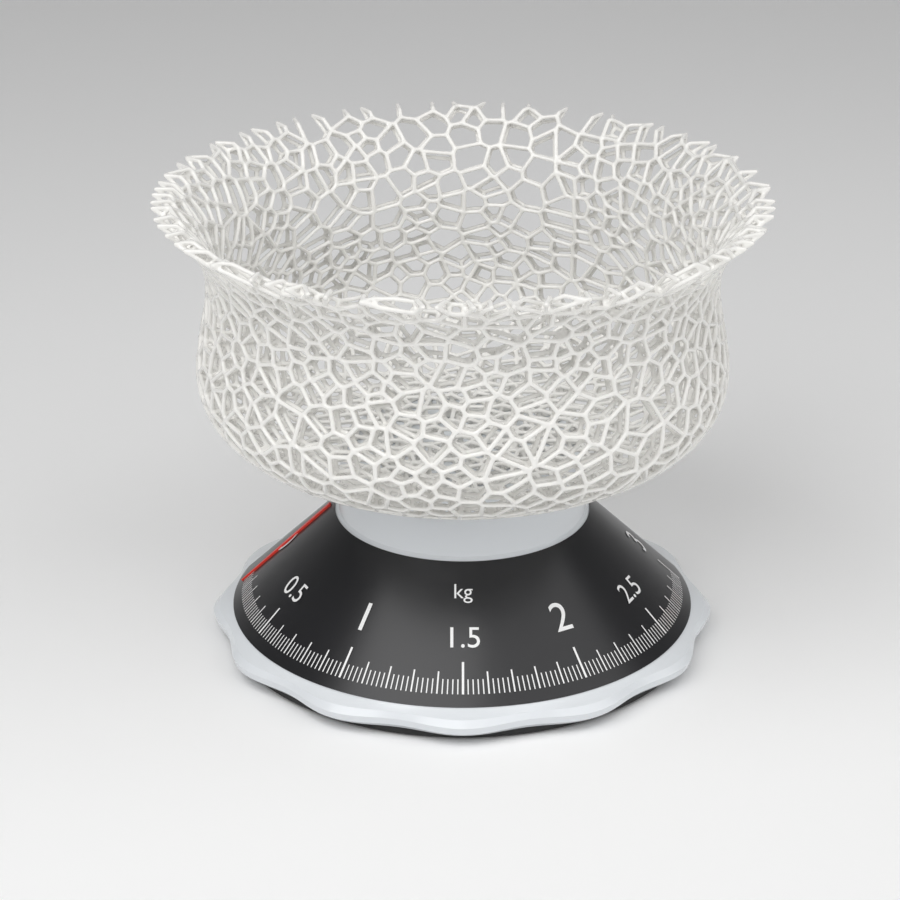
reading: 0.00 kg
